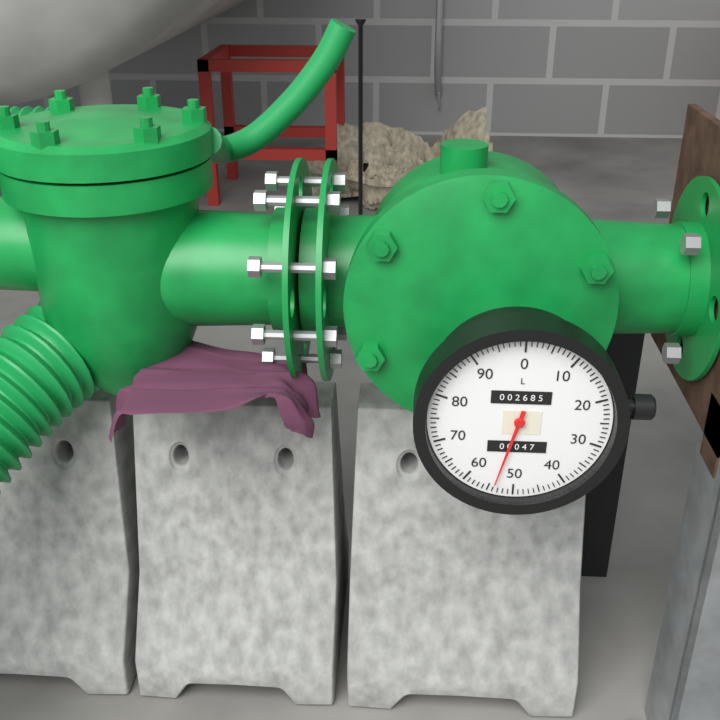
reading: 54 L
